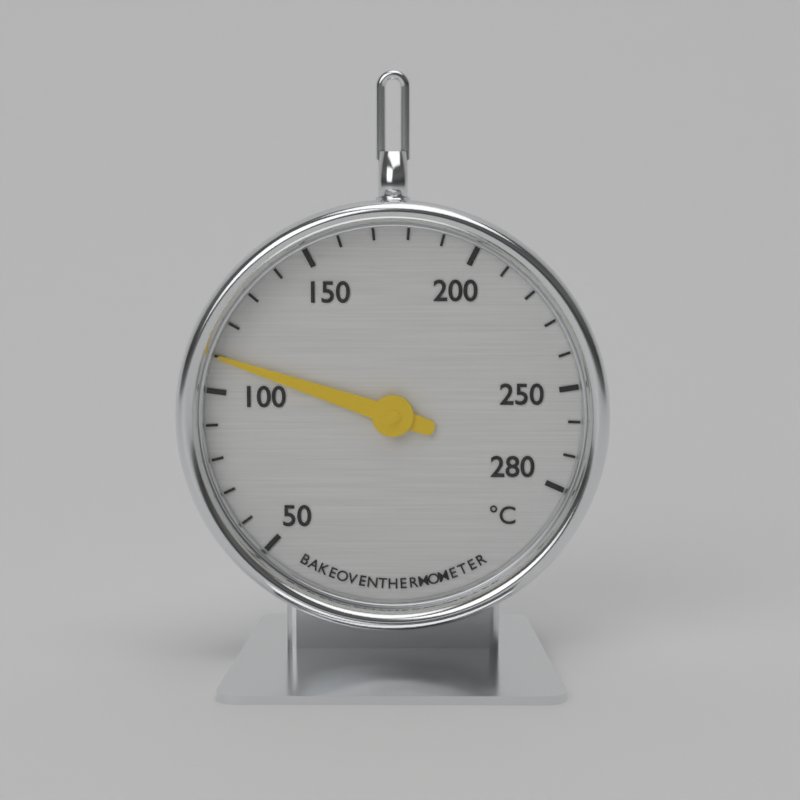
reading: 110 °C
